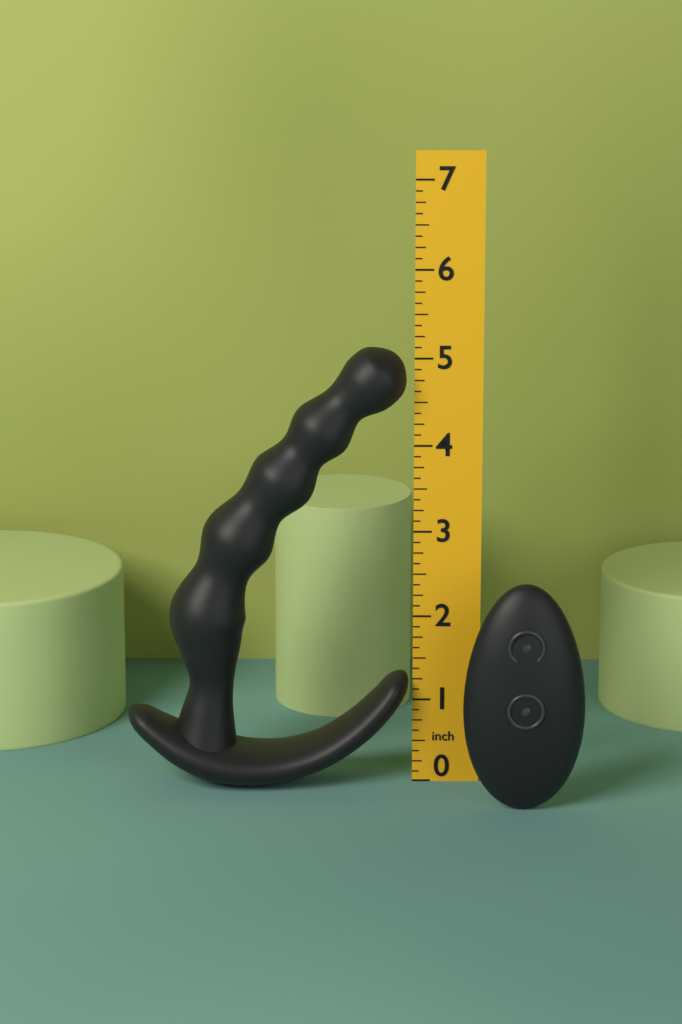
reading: 5.125 in
